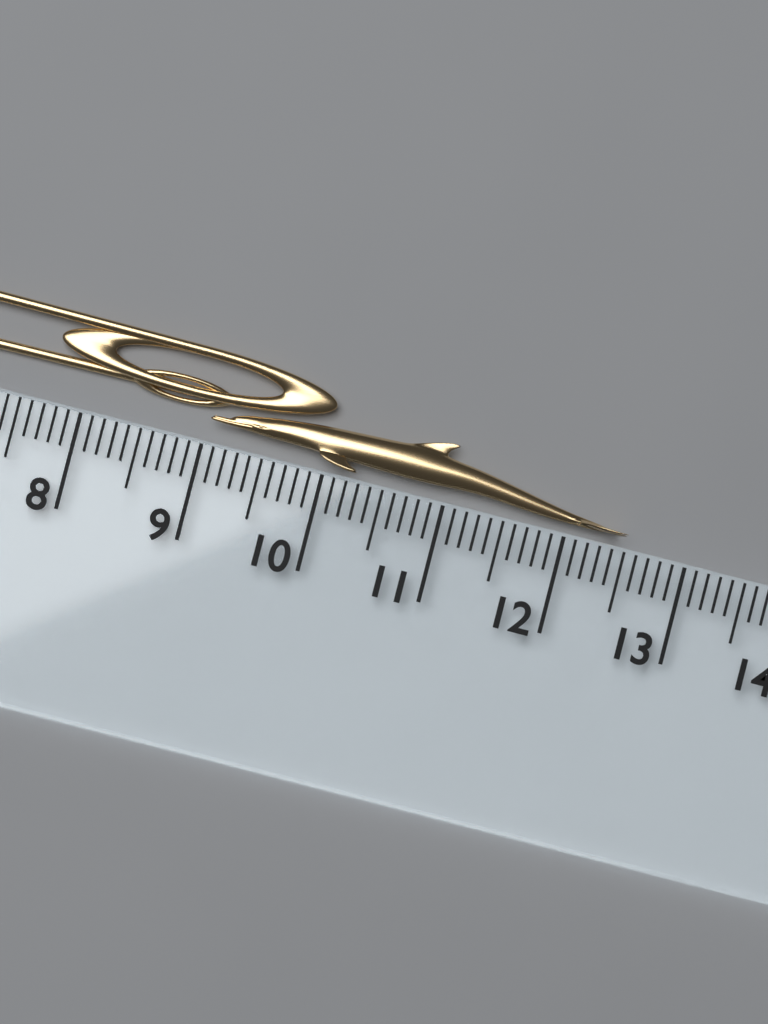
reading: 12.5 cm
